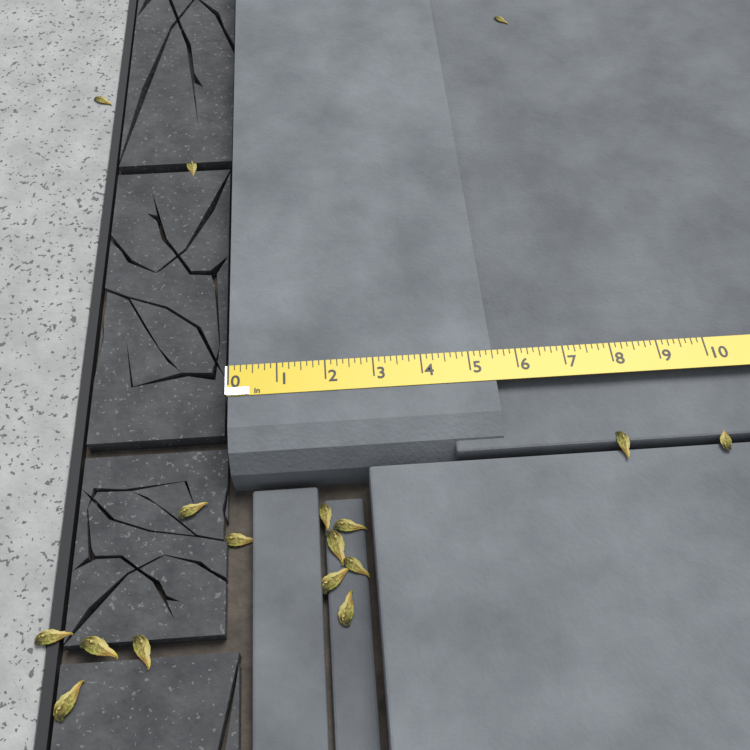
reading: 5.500 in
